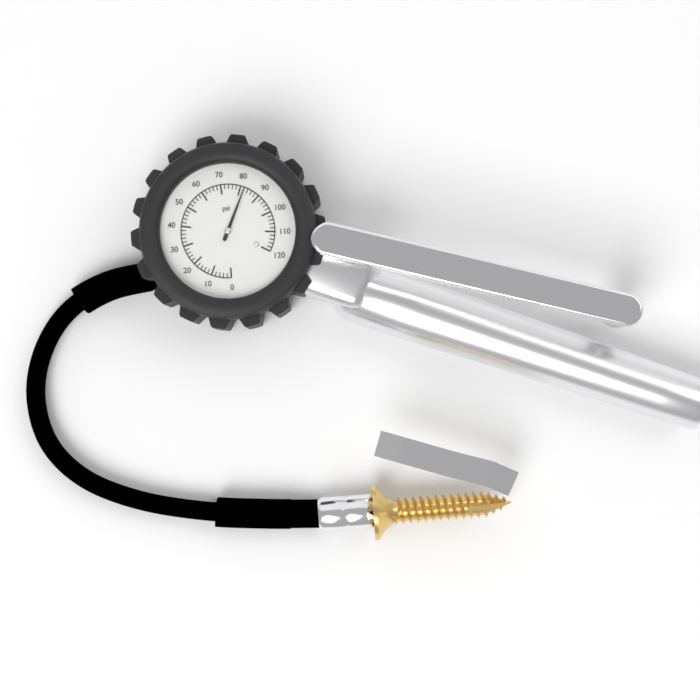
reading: 82 psi
